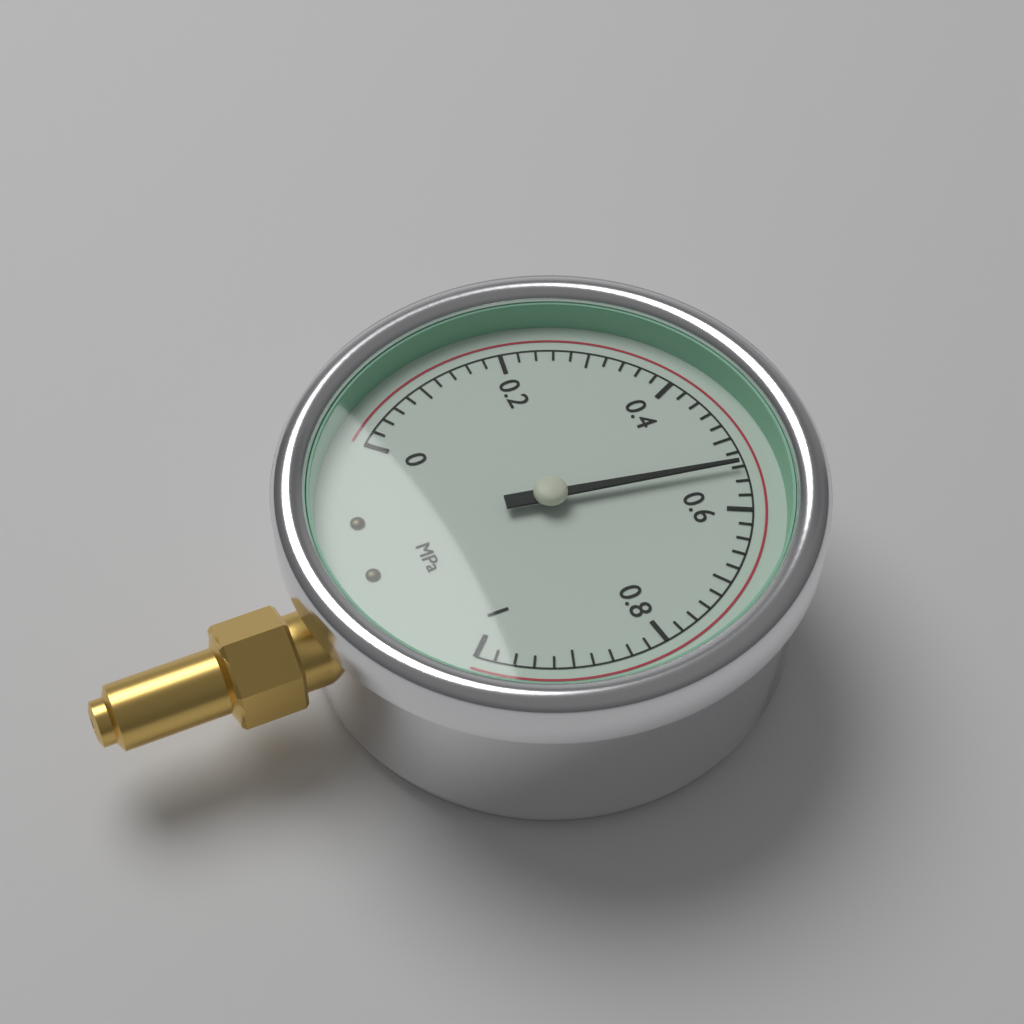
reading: 0.54 MPa
